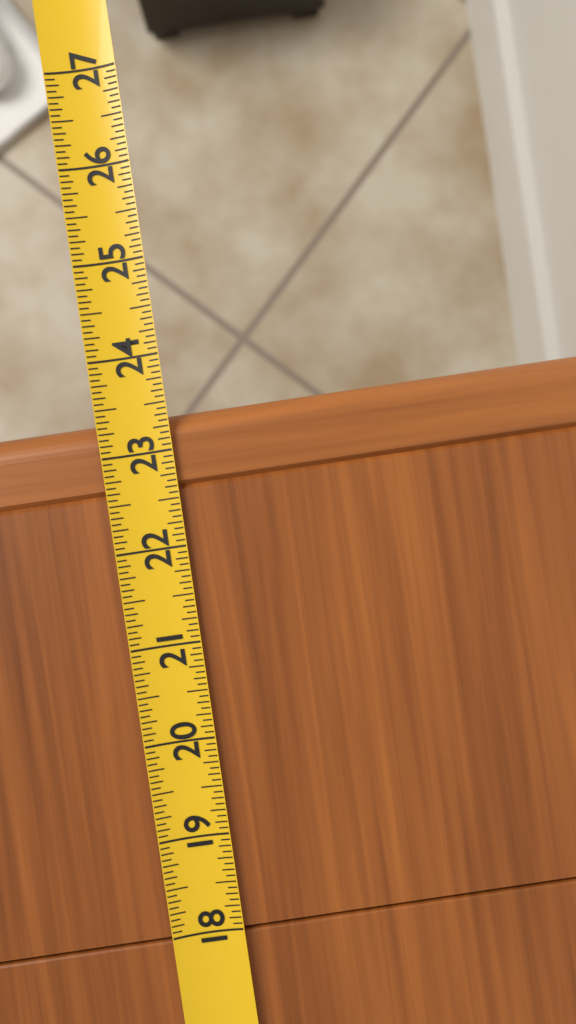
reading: 23.3750 (no unit)
